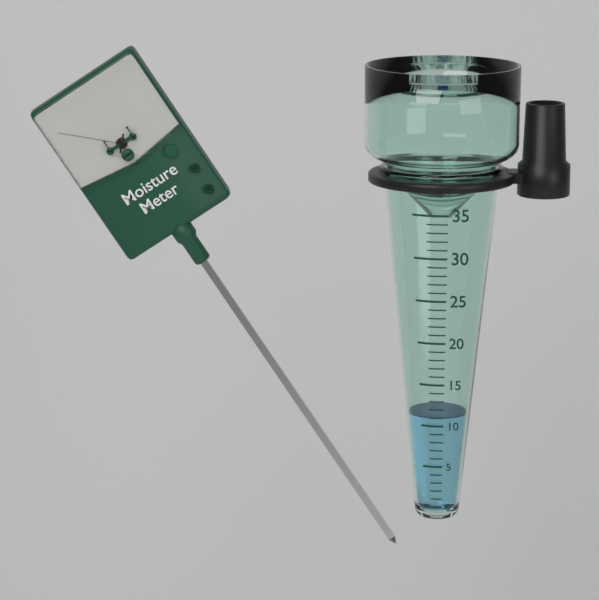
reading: 11 (no unit)
